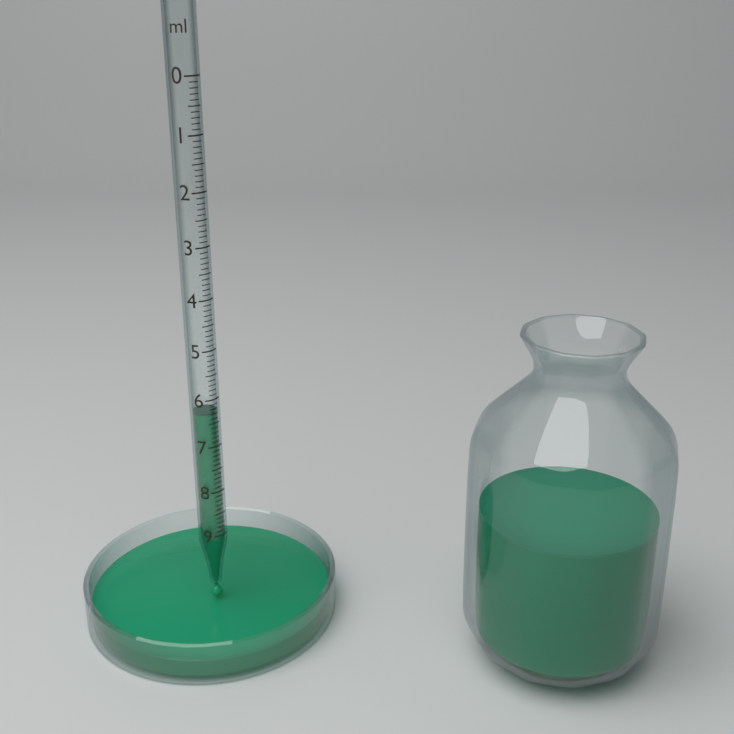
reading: 6.3 ml
